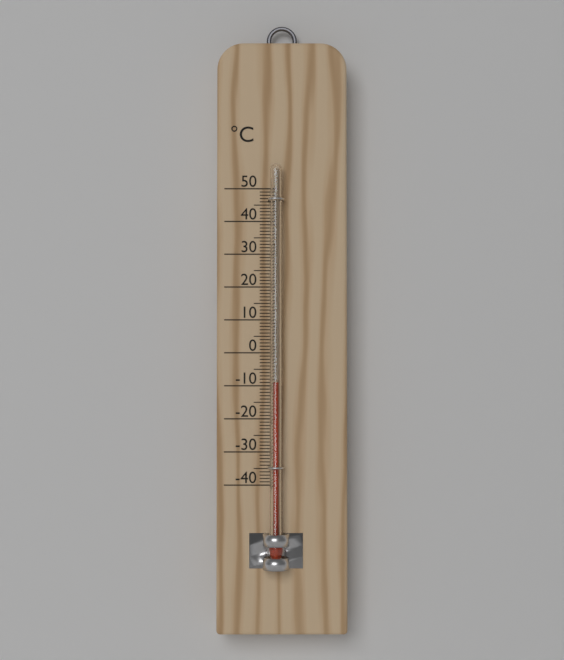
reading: -9 °C
